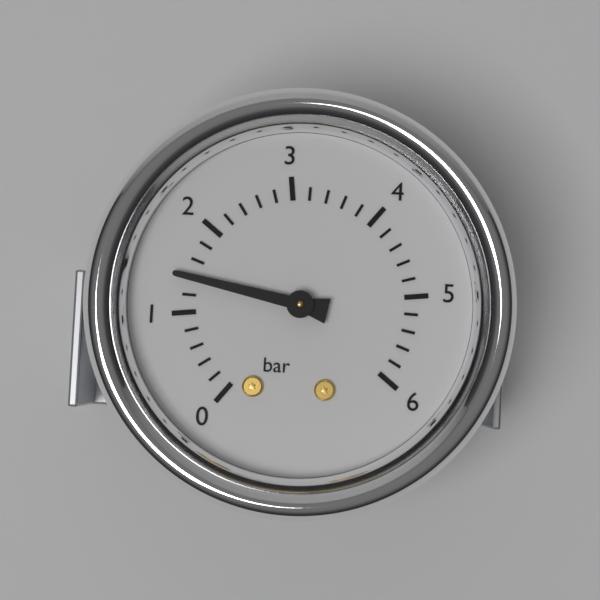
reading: 1.4 bar
